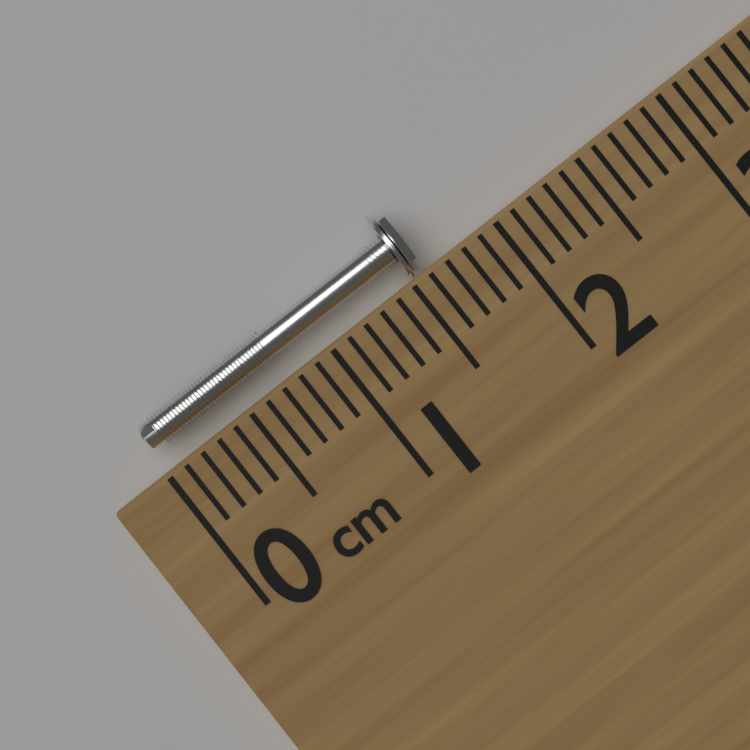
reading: 1.6 cm
